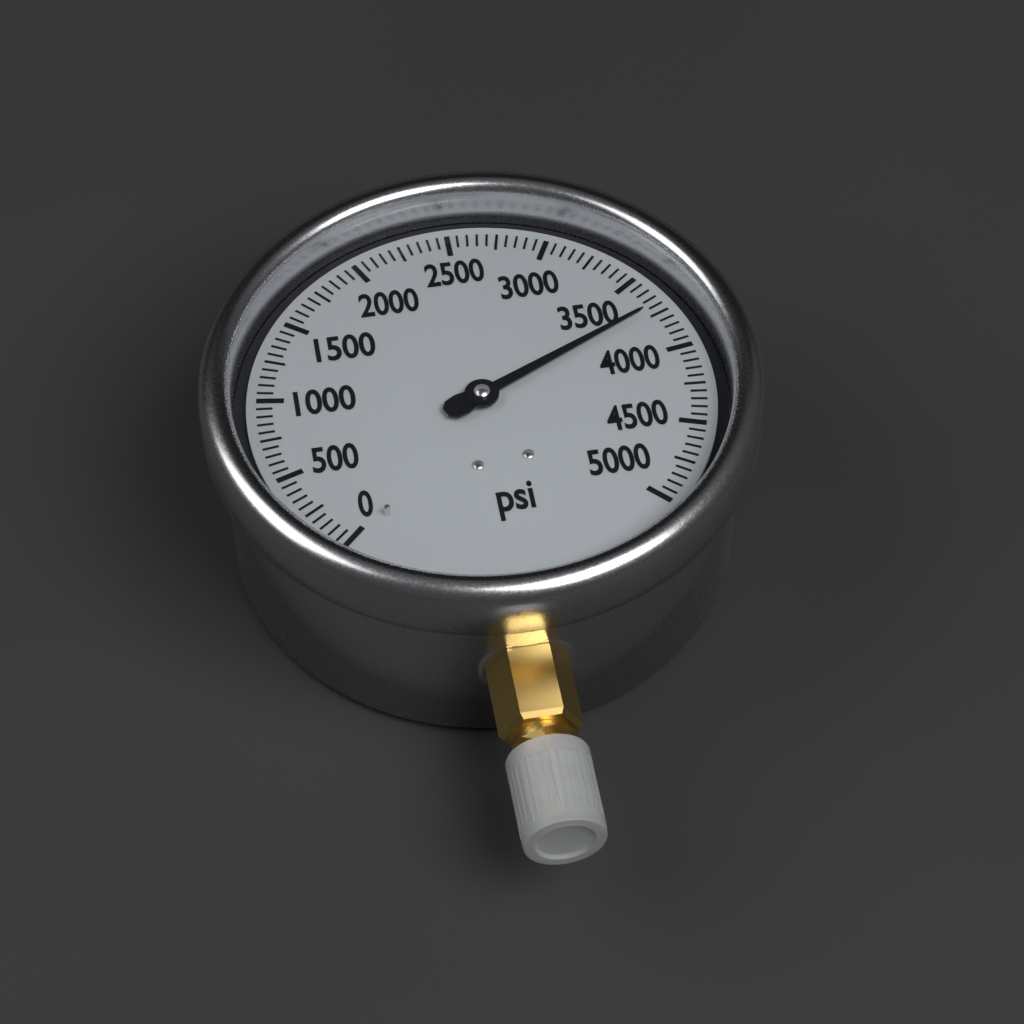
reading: 3700 psi
